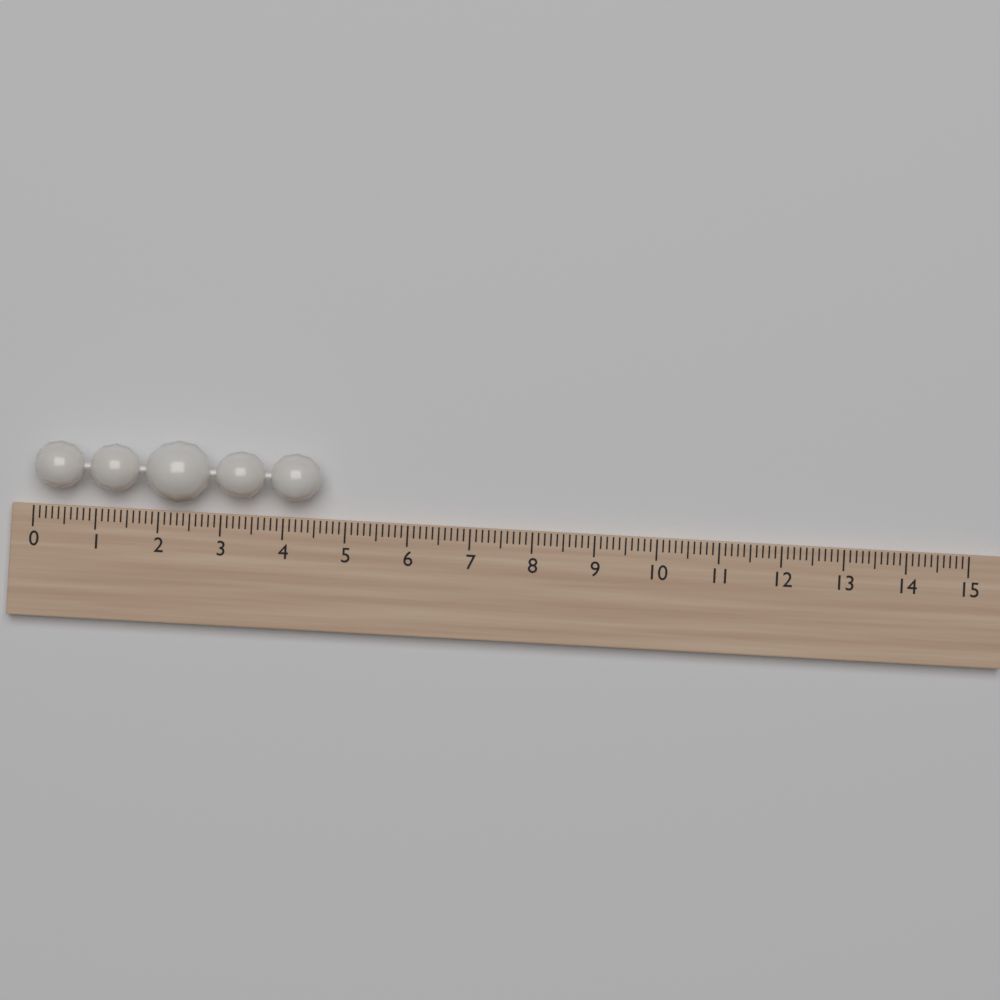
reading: 4.6 (no unit)
